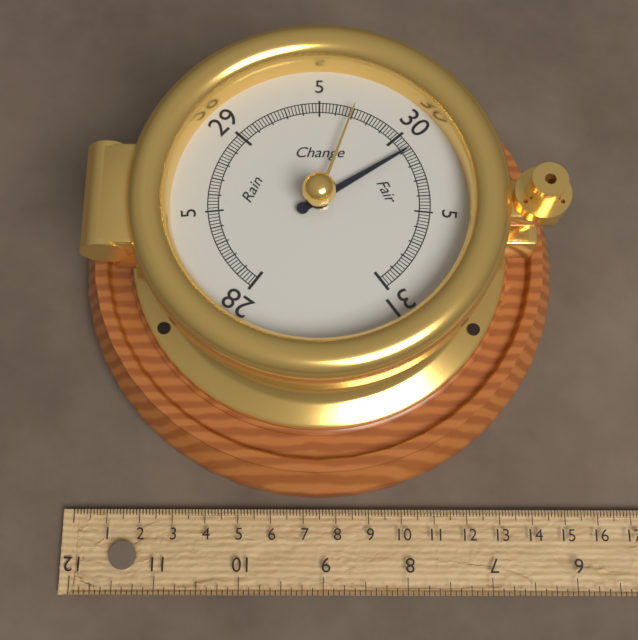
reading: 30.10 inHg
